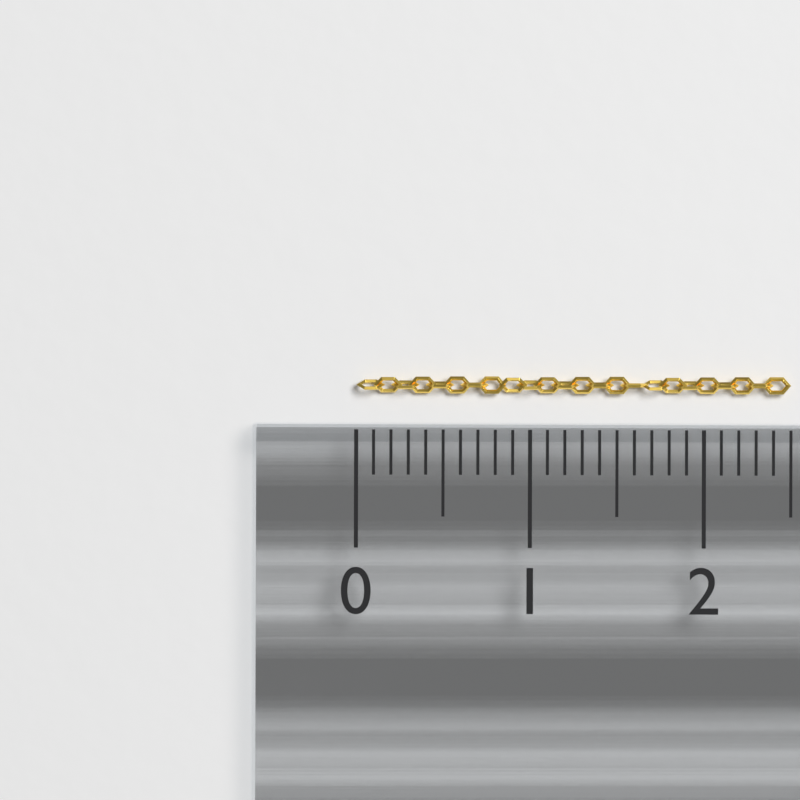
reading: 2.5 (no unit)
